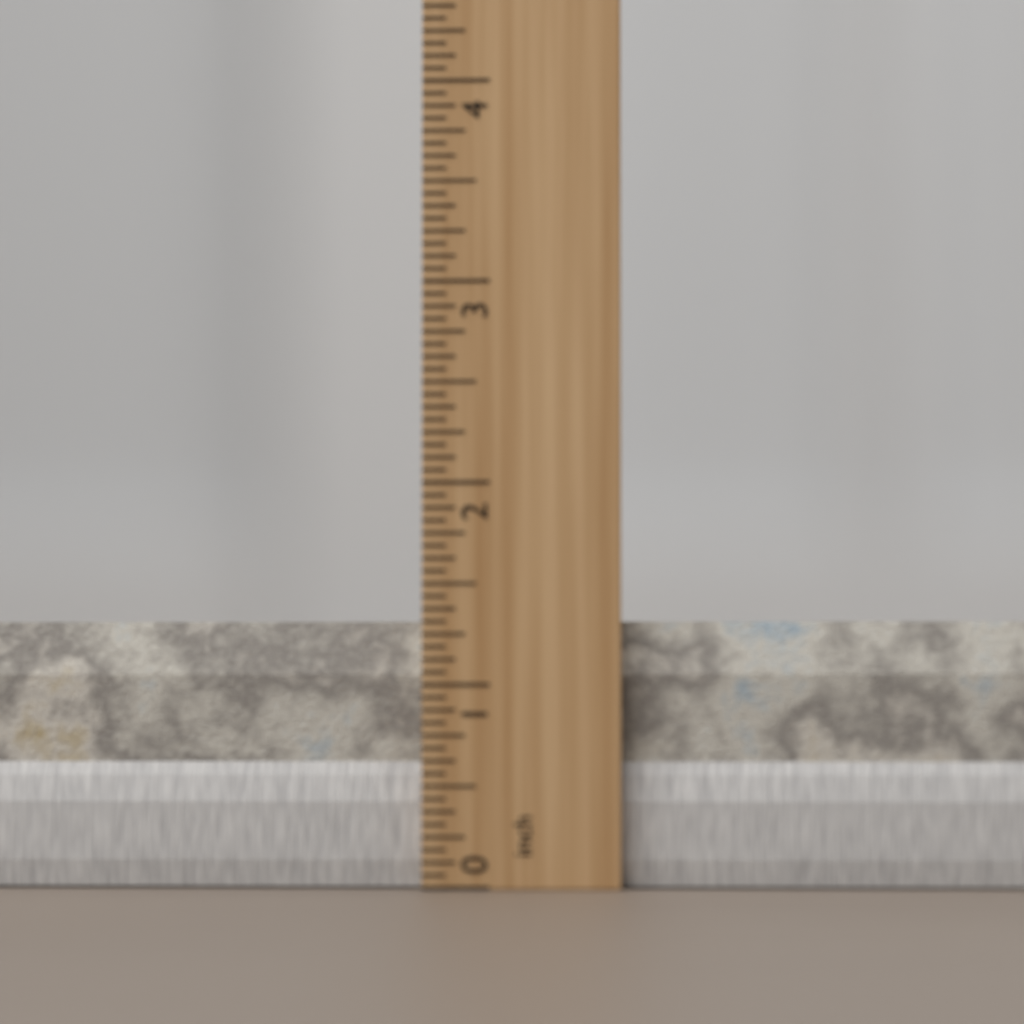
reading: 1.3125 inch
